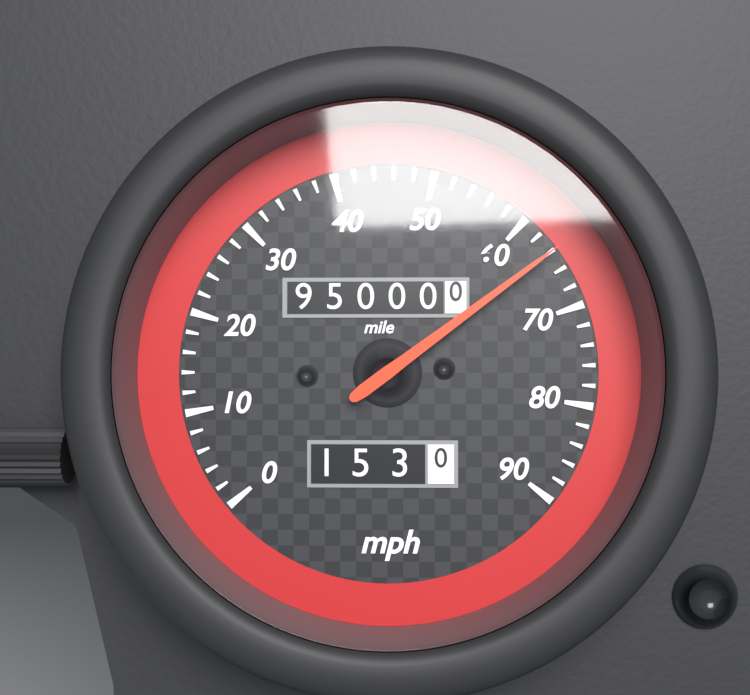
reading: 64 mph
